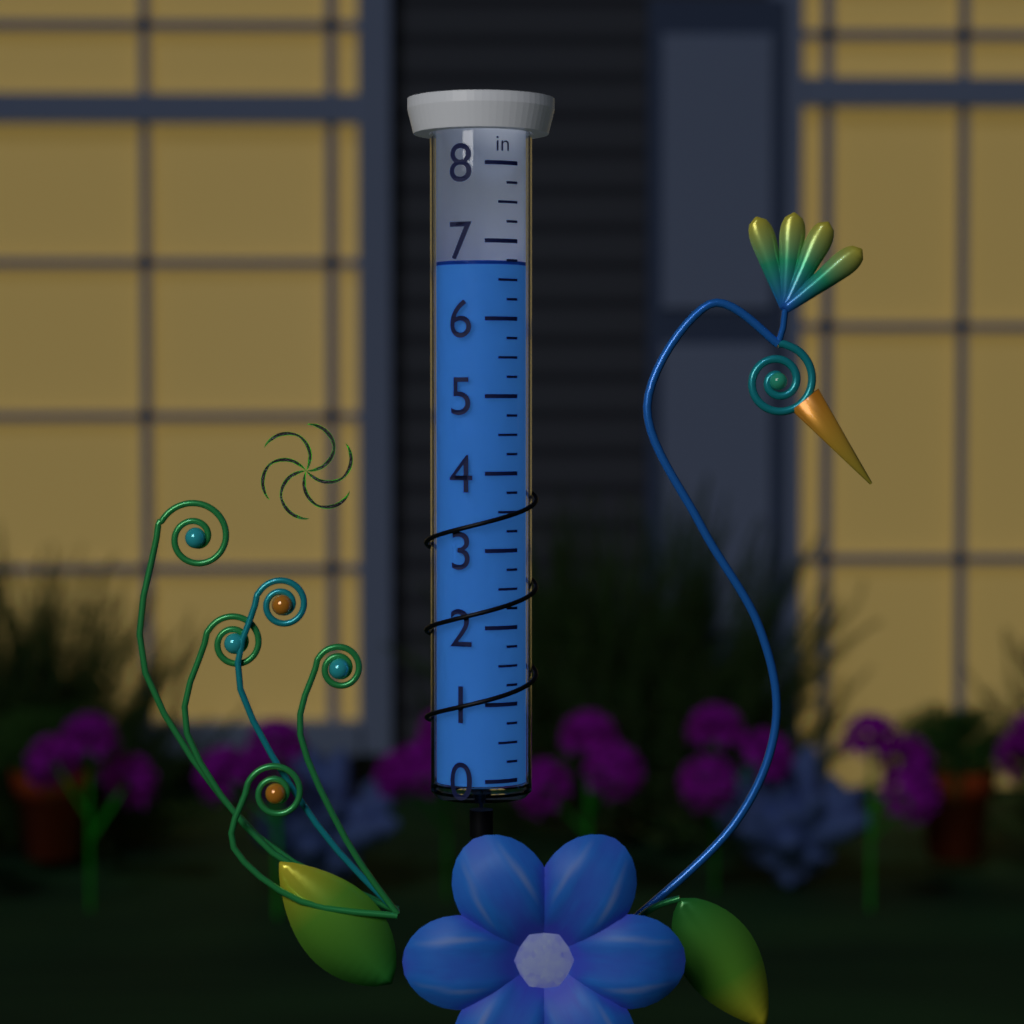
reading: 6.75 in
